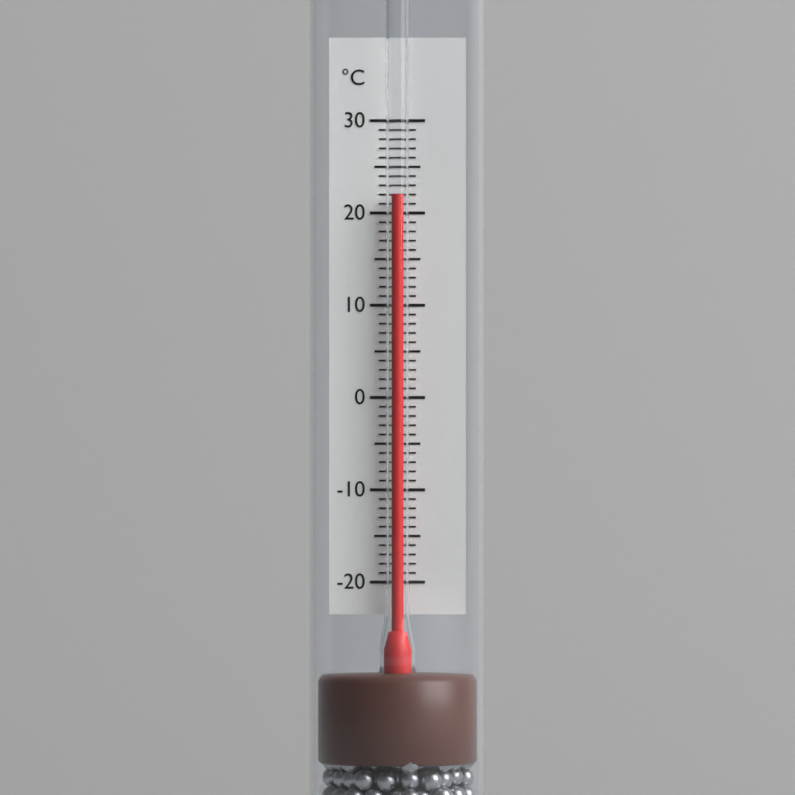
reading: 22 °C
